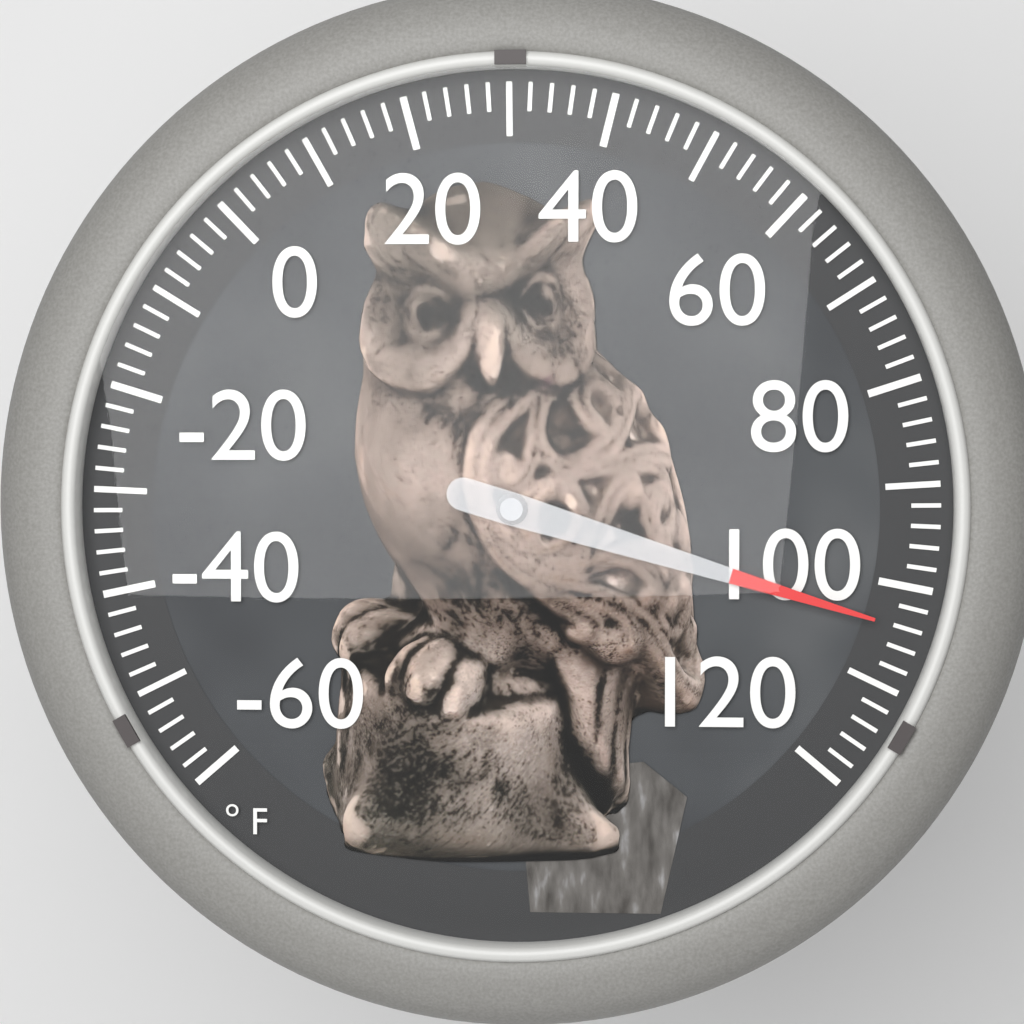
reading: 104 °F
